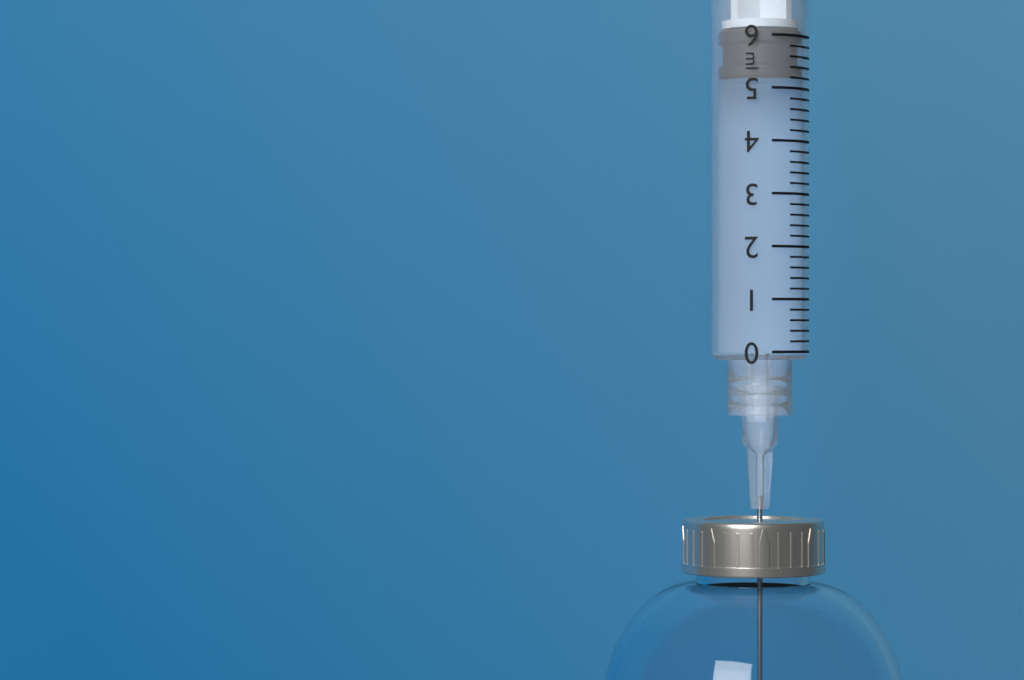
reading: 5.2 ml
